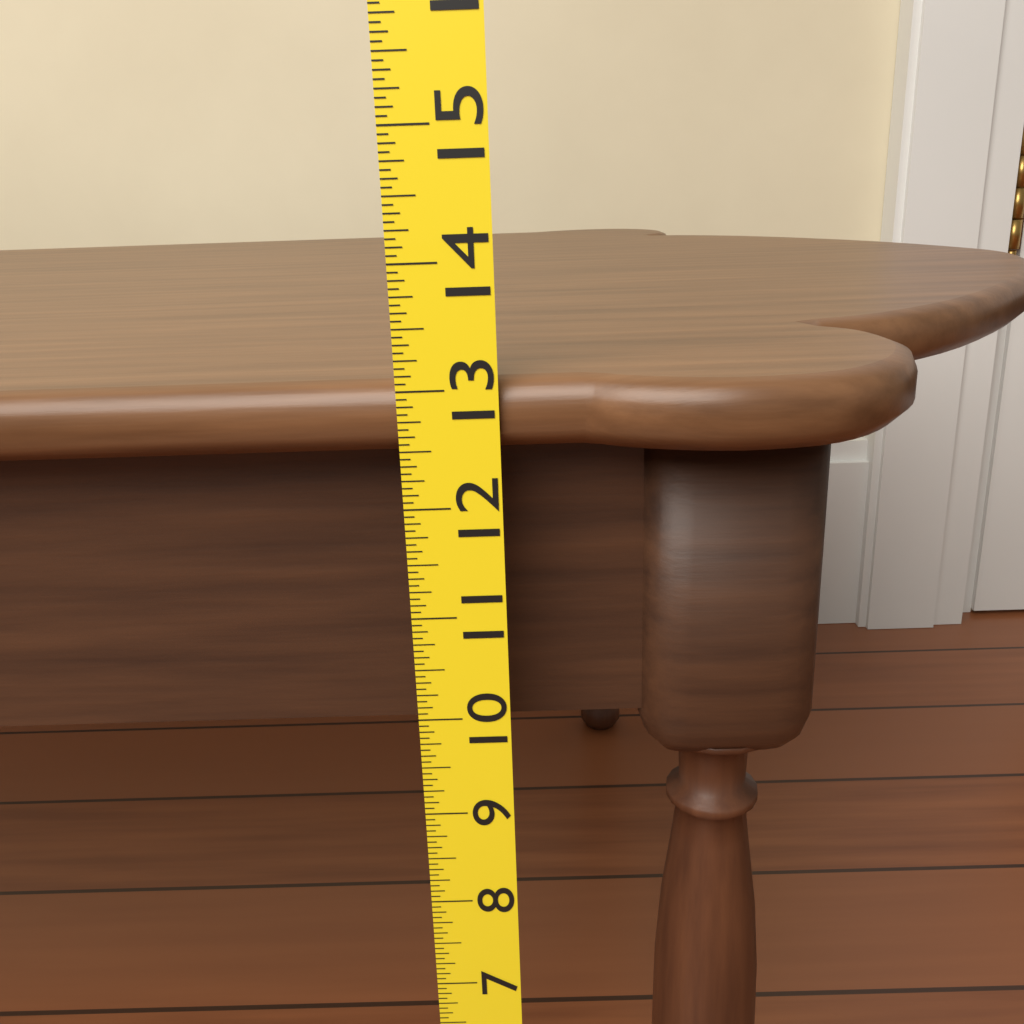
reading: 13.0625 (no unit)
